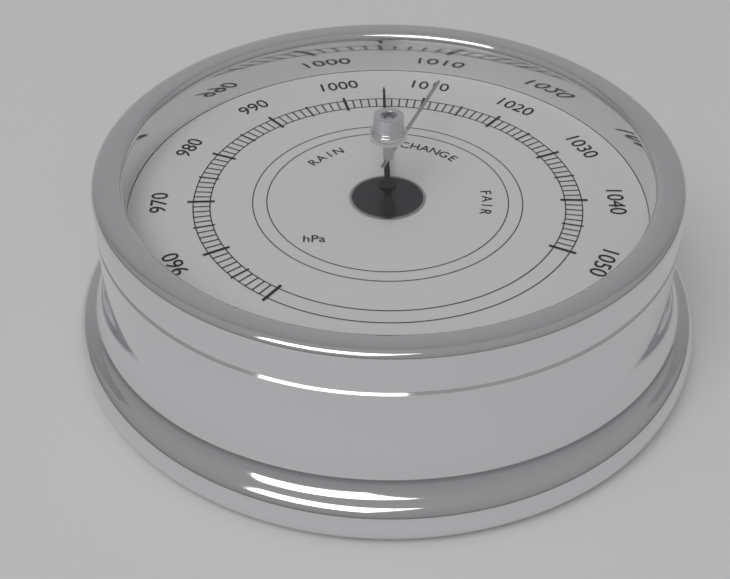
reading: 1005 hPa
